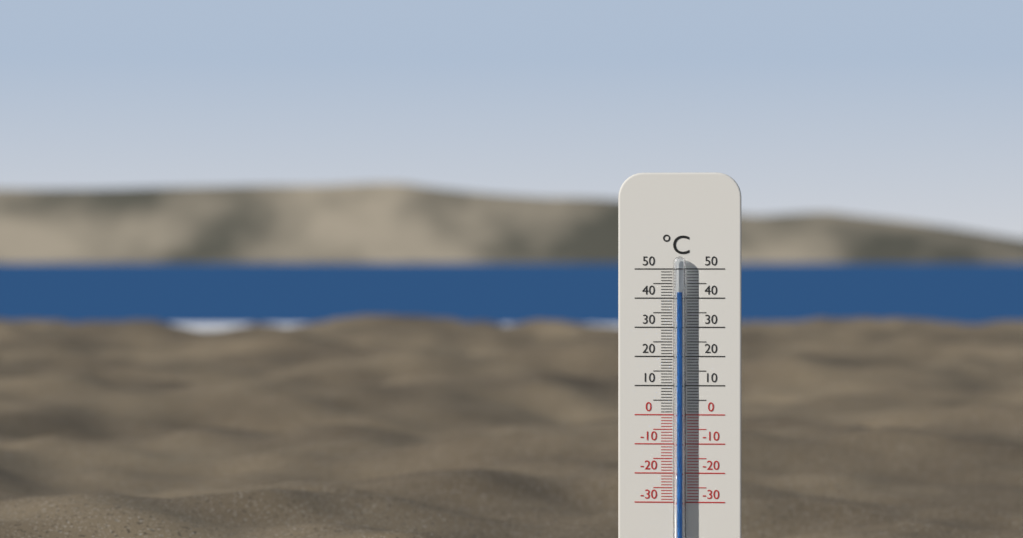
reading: 42 °C
